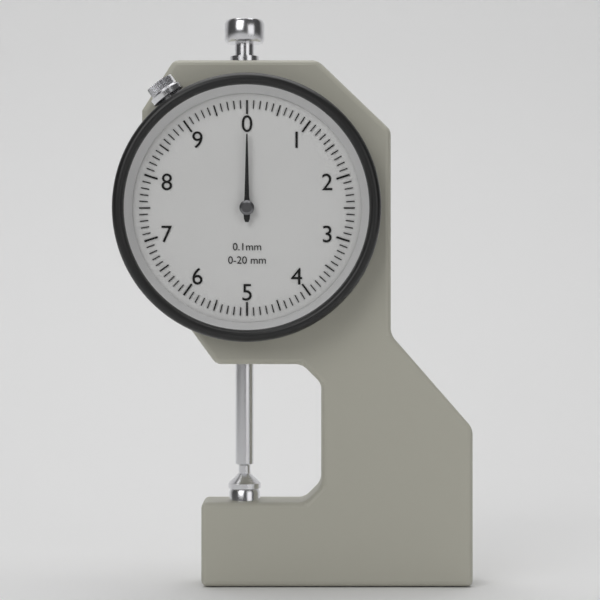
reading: 0.0 mm
